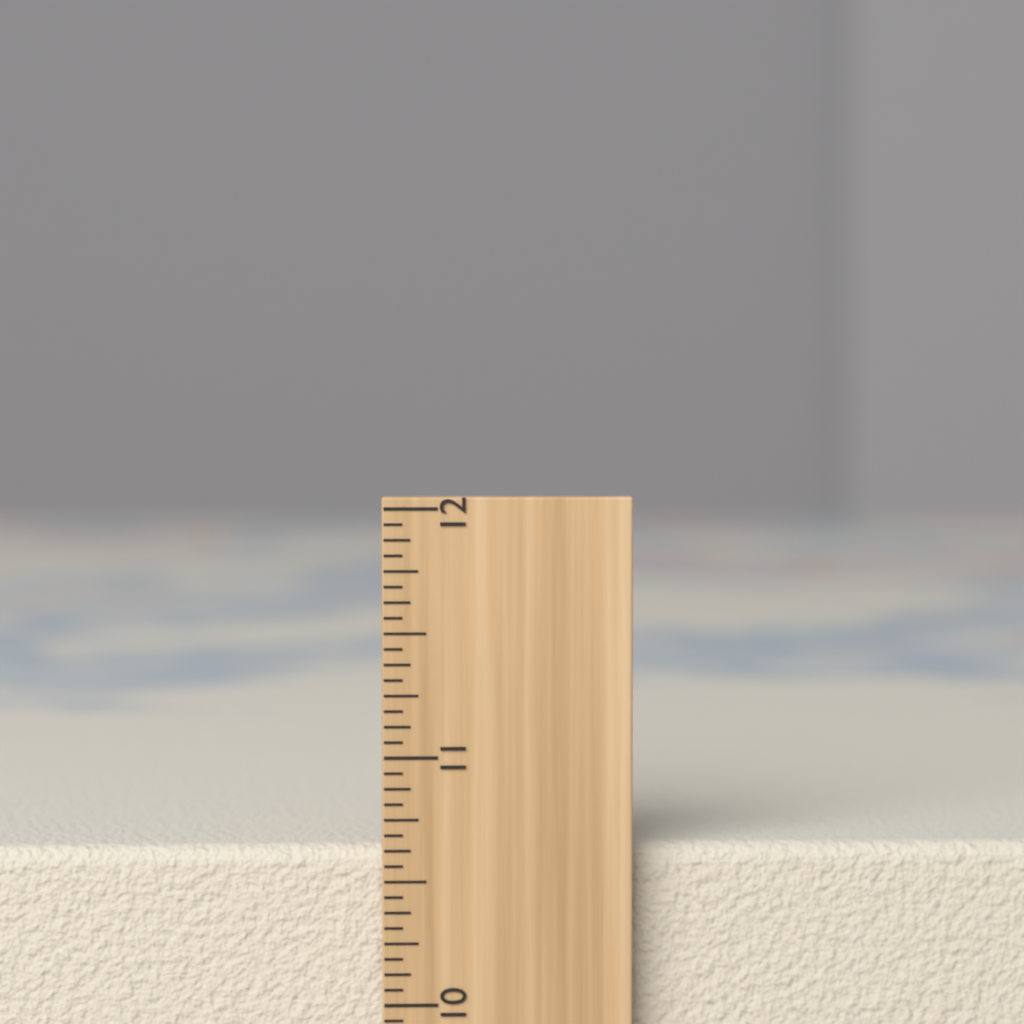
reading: 10.6250 inch
